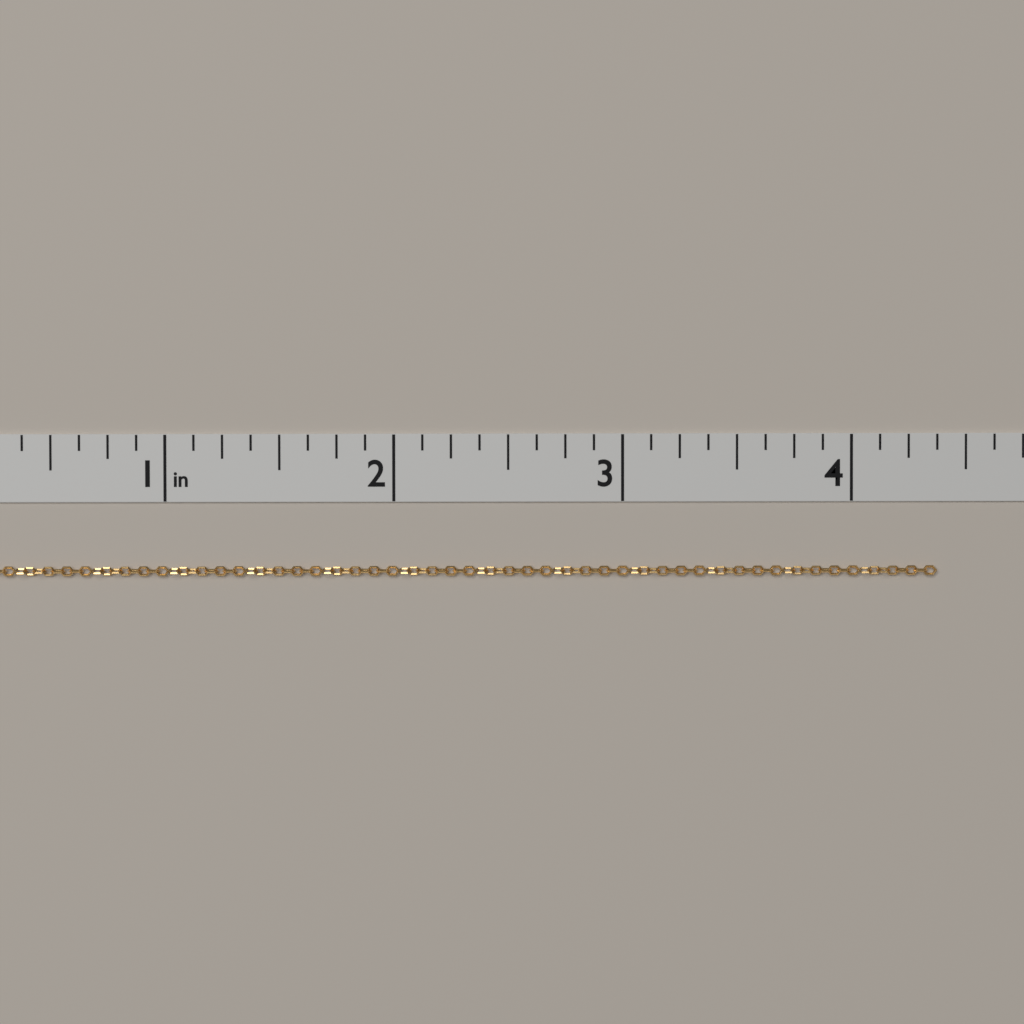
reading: 4.375 in
